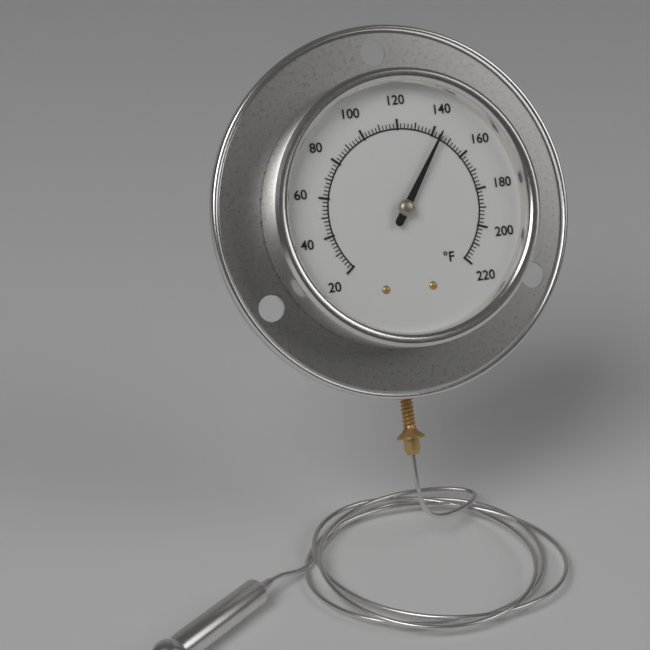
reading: 144 °F
